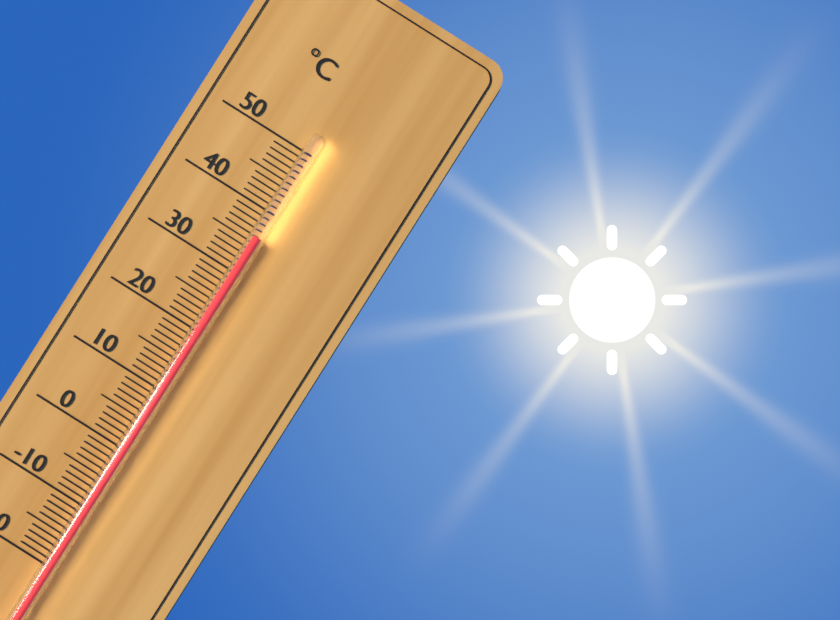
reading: 36 °C
